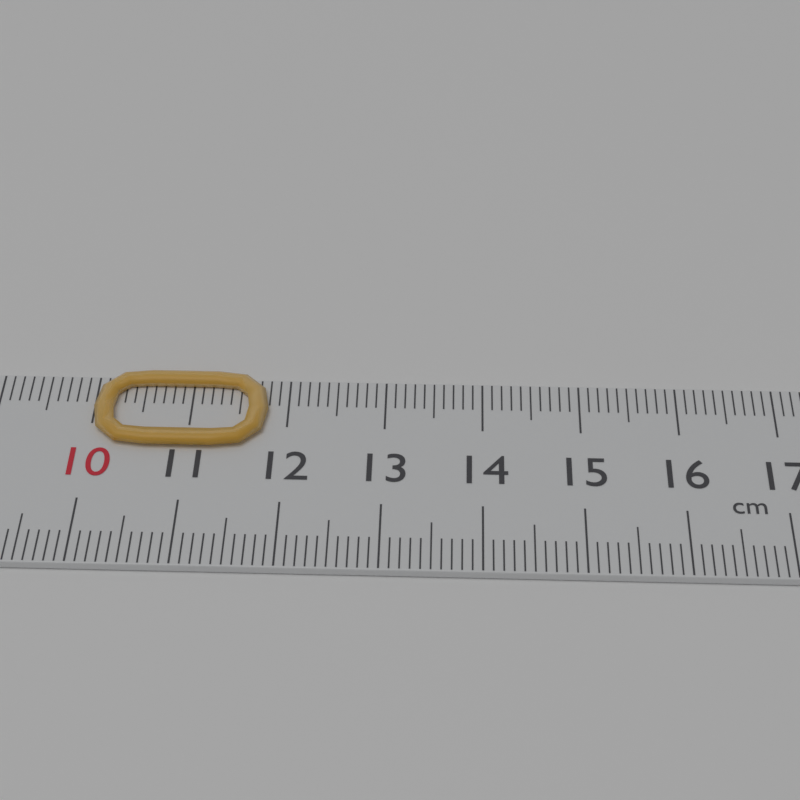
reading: 11.8 cm
